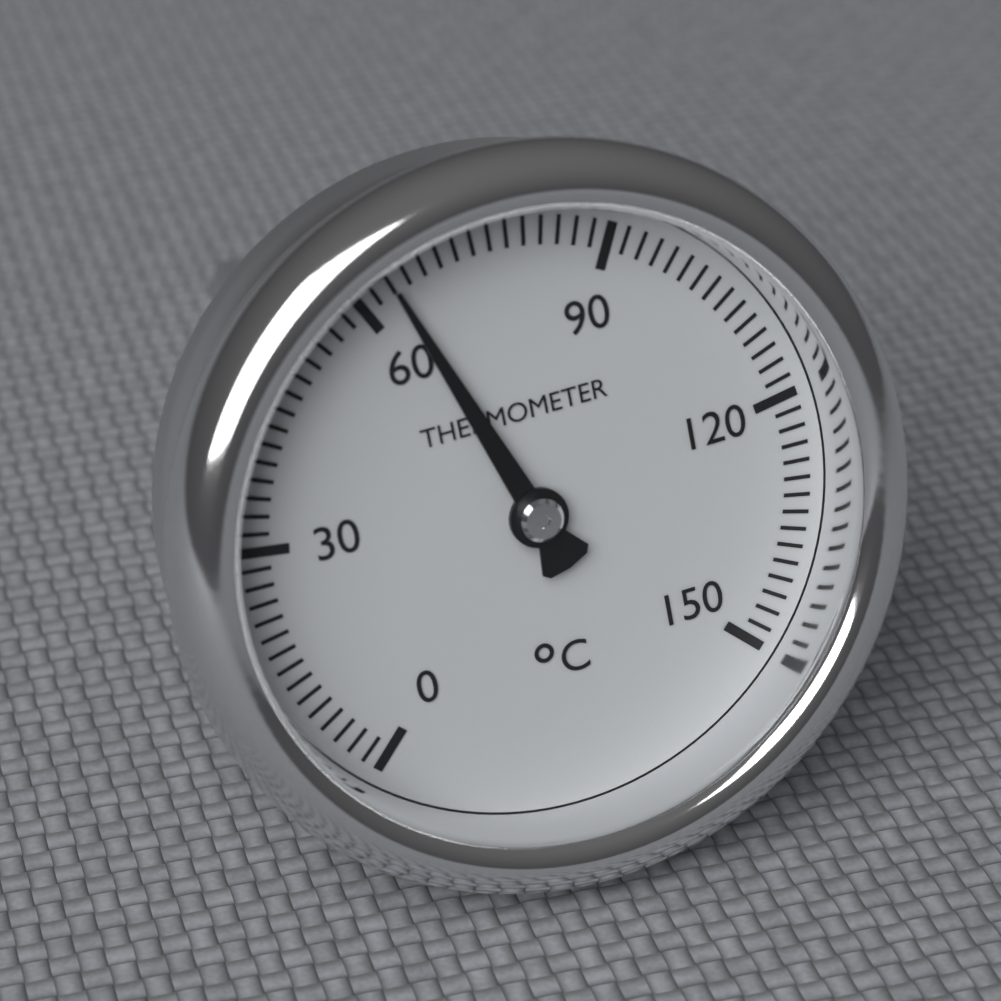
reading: 64 °C
